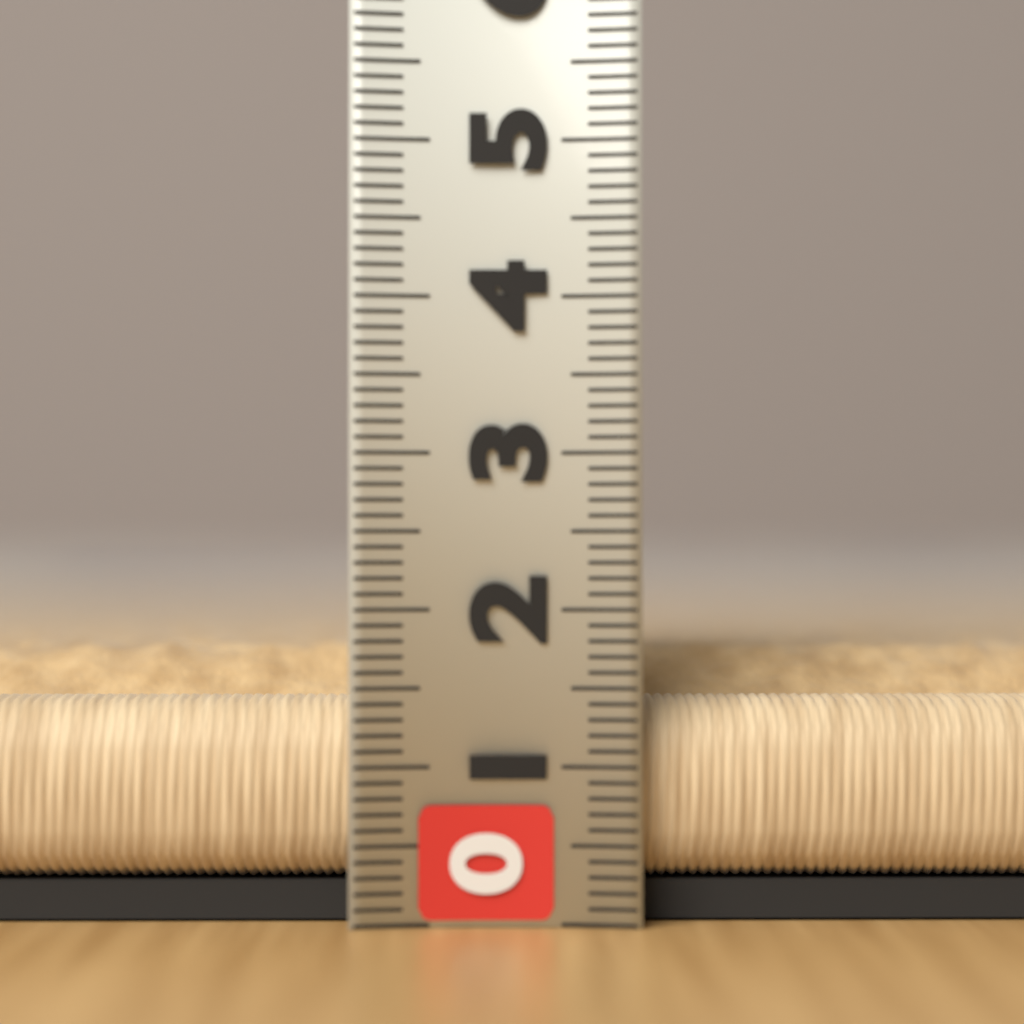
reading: 1.9 (no unit)
